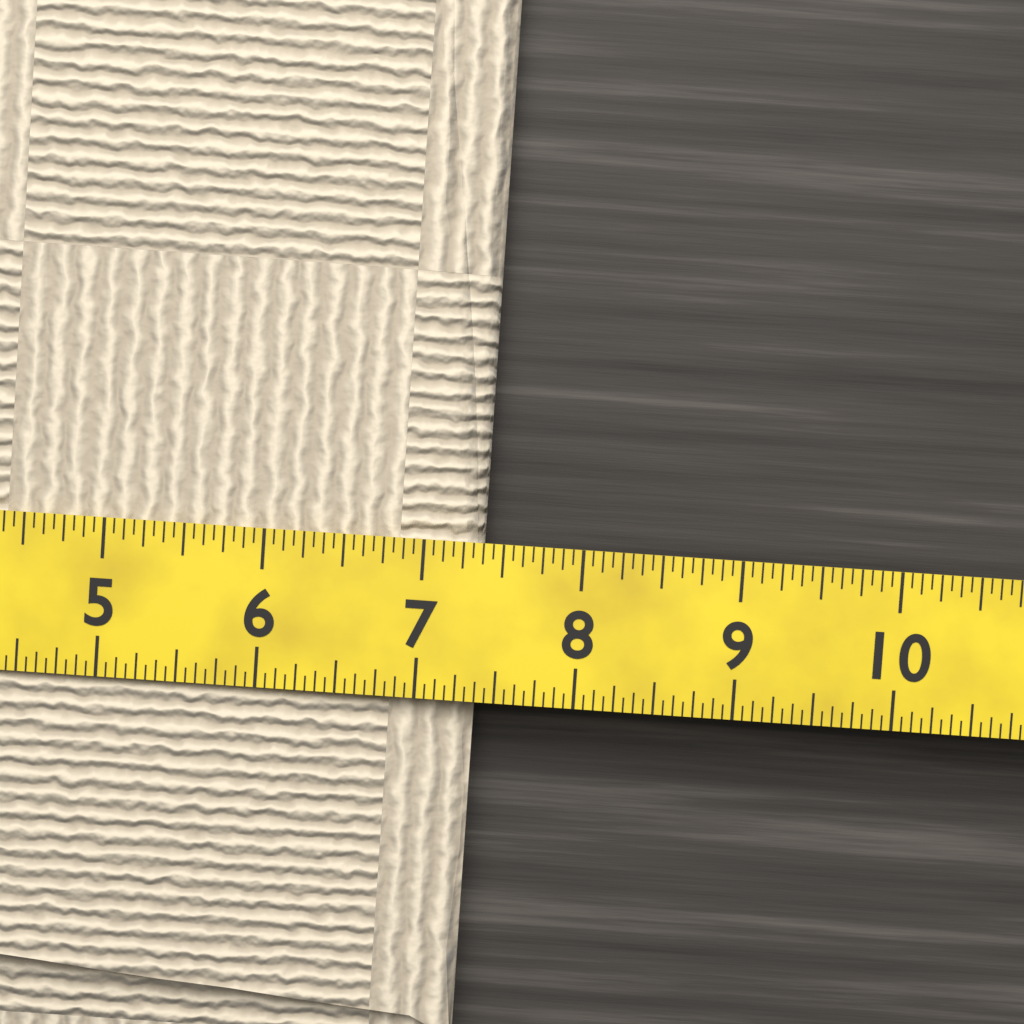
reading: 7.3750 (no unit)
